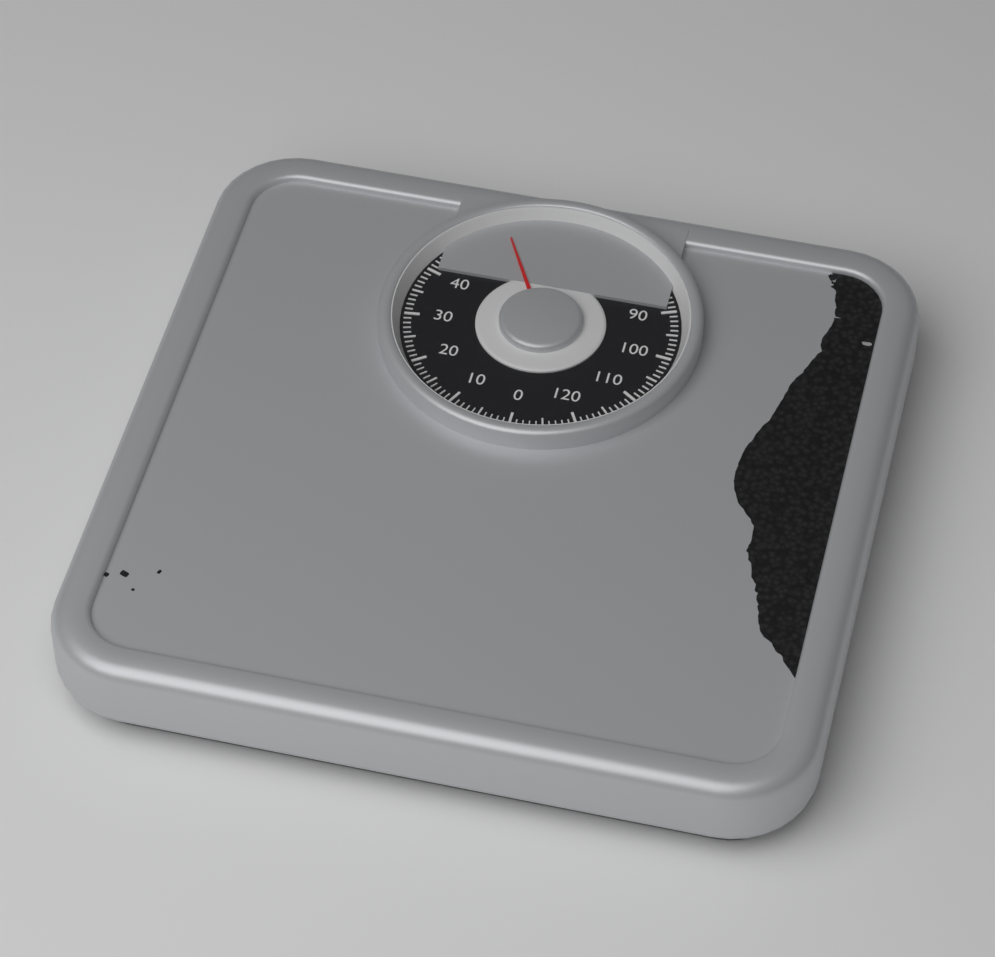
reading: 55 kg
